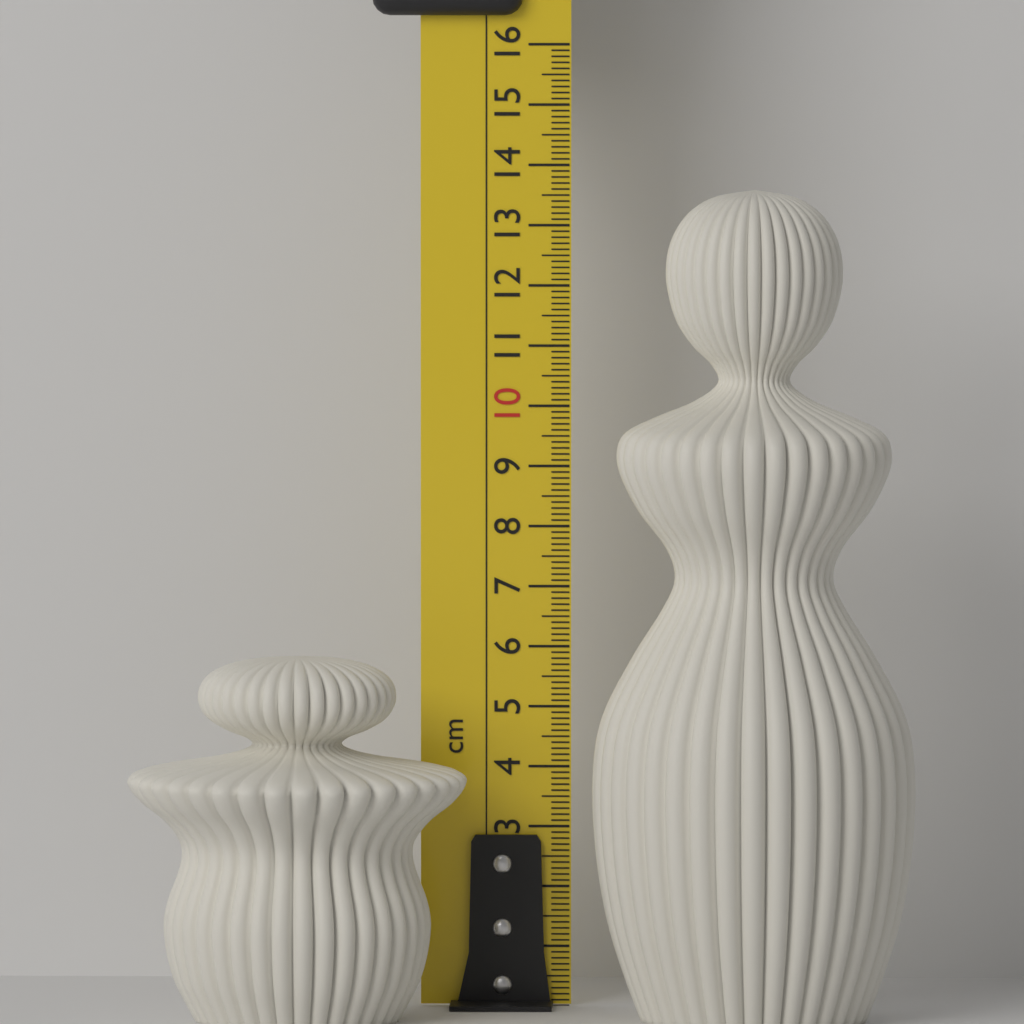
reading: 6.0 cm
